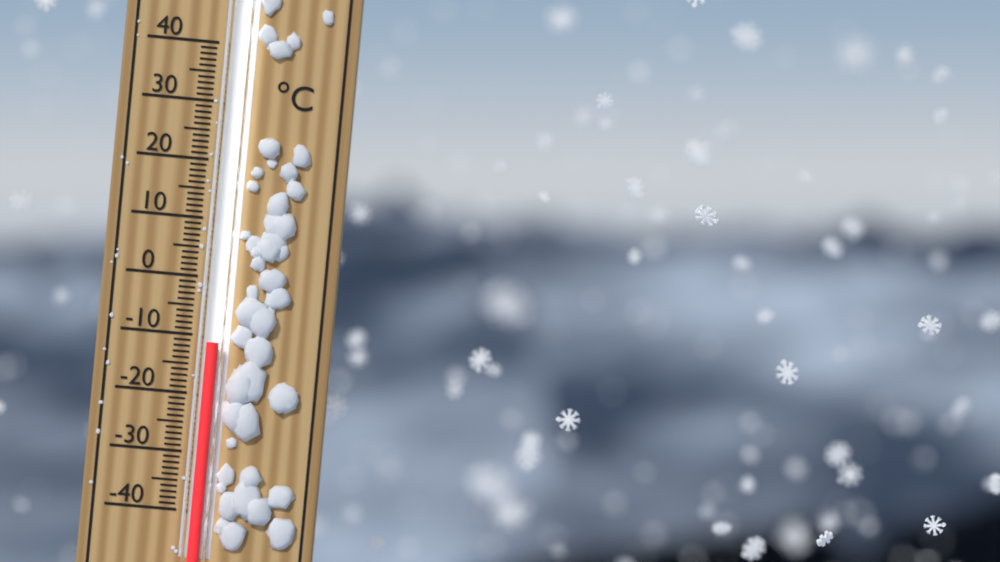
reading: -11 °C
